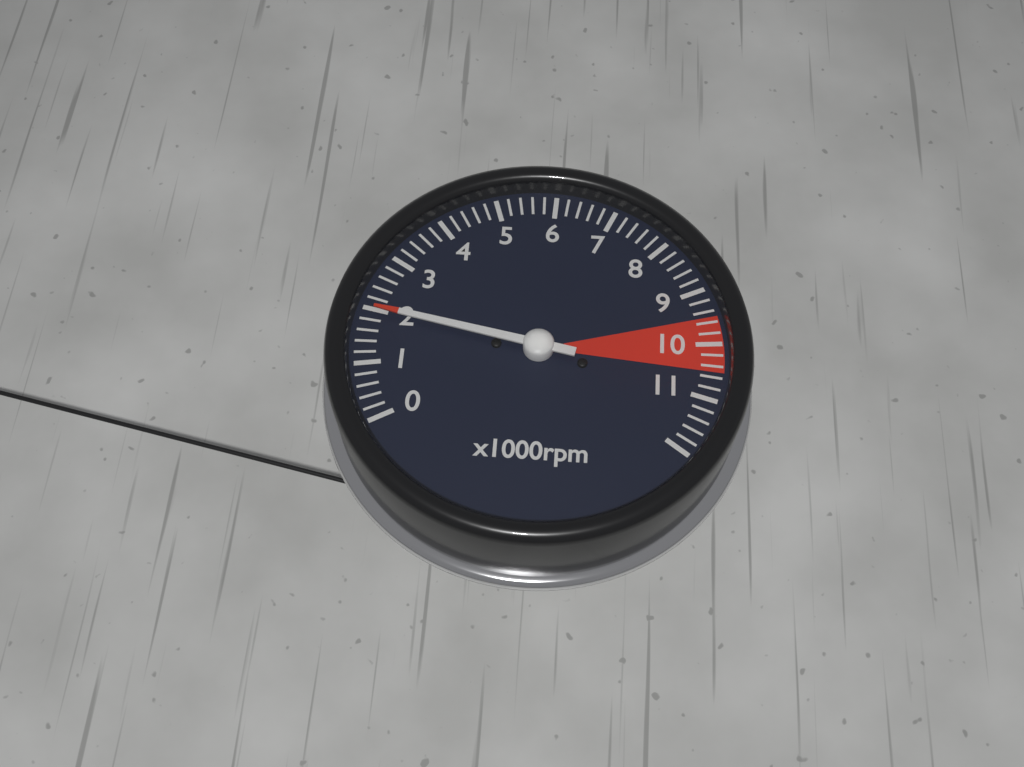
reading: 2000 rpm
